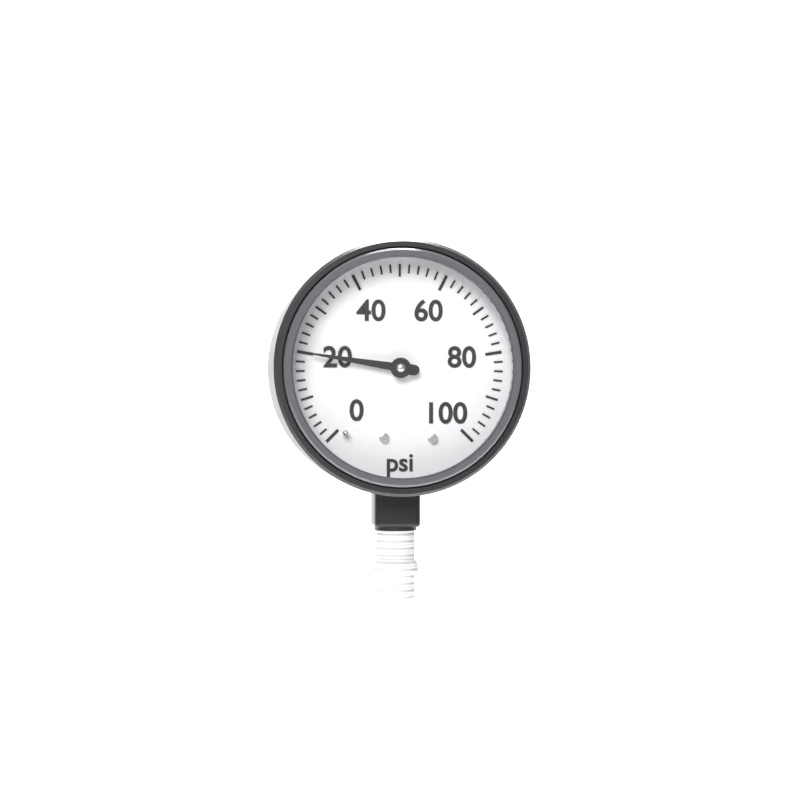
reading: 20 psi
